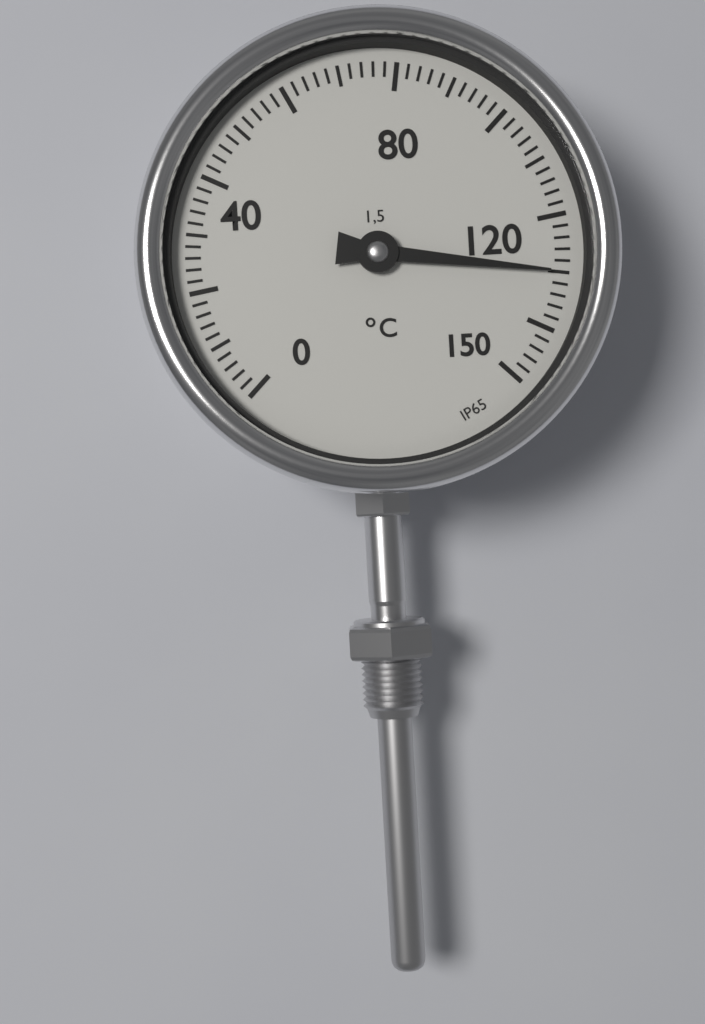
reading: 130 °C
